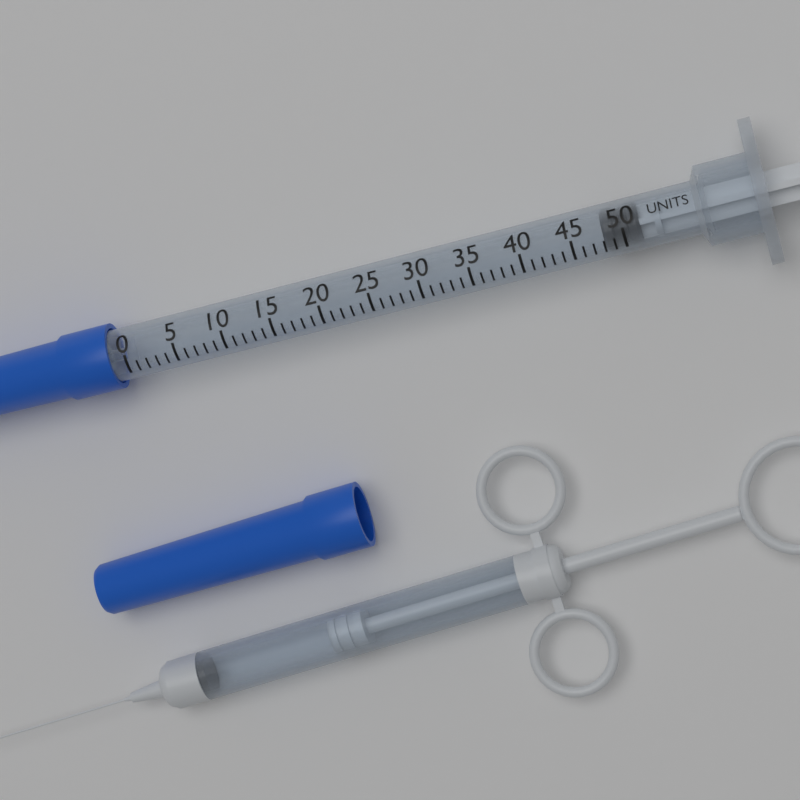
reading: 48 units
